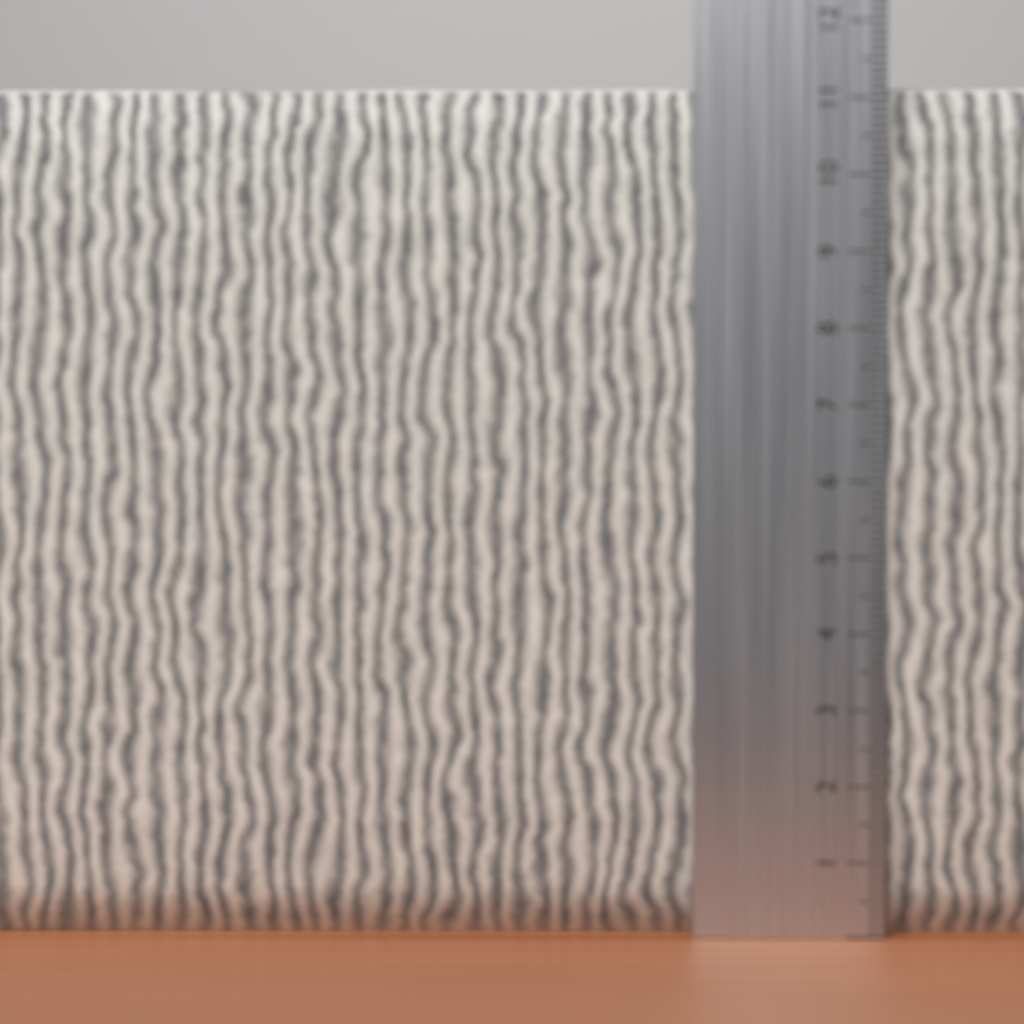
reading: 11.2 cm
